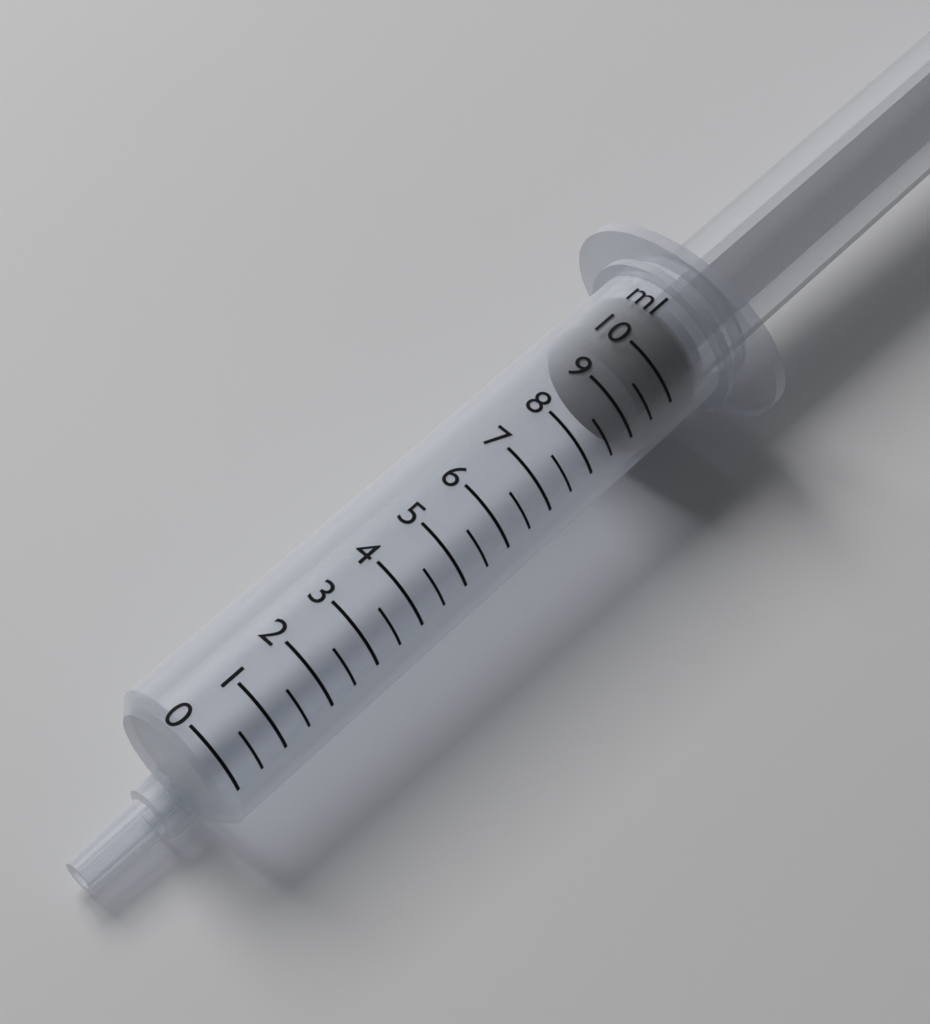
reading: 9.5 ml
